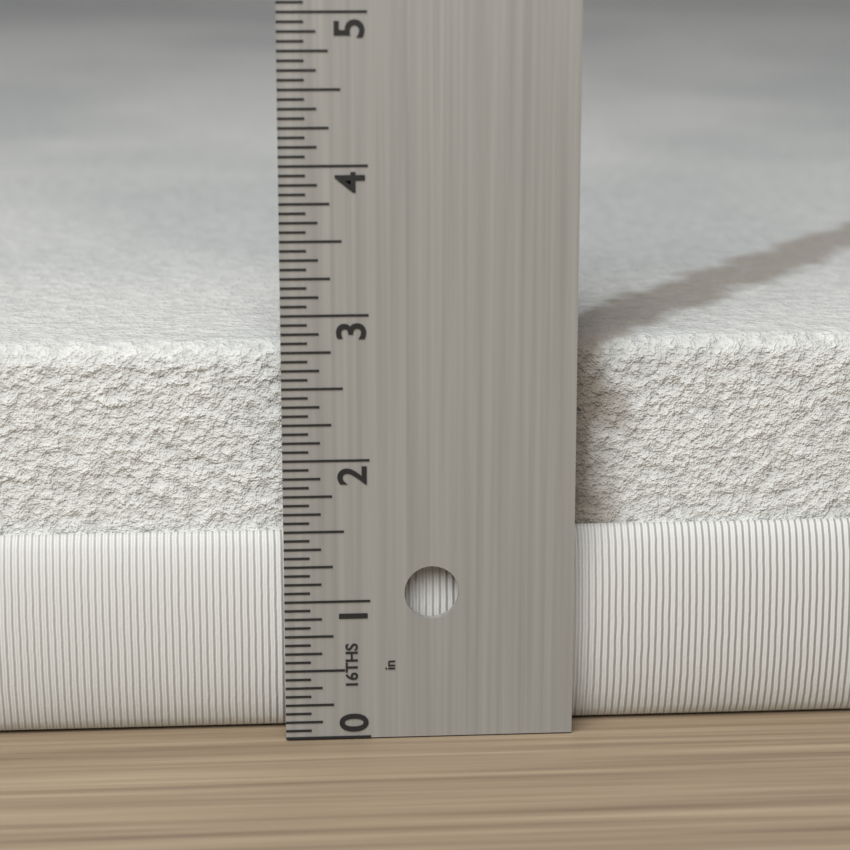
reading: 2.7500 in
